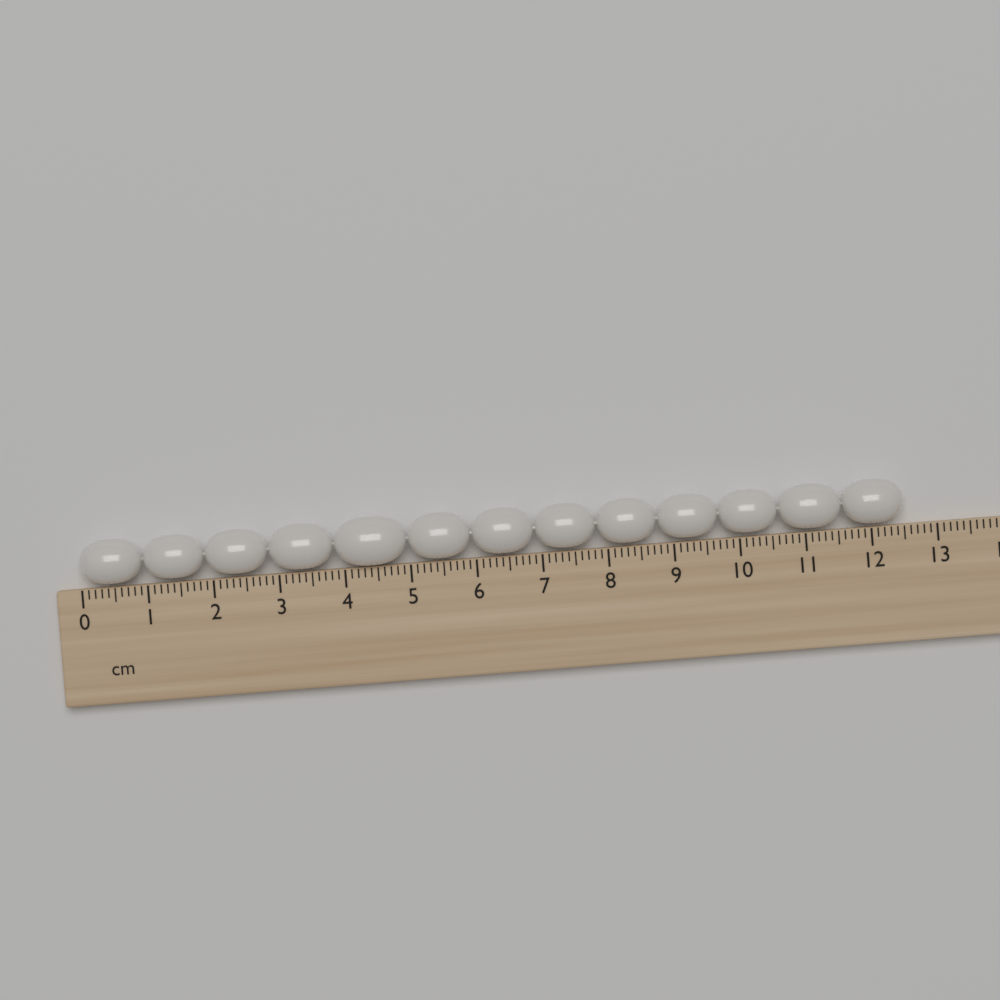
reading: 12.5 cm
